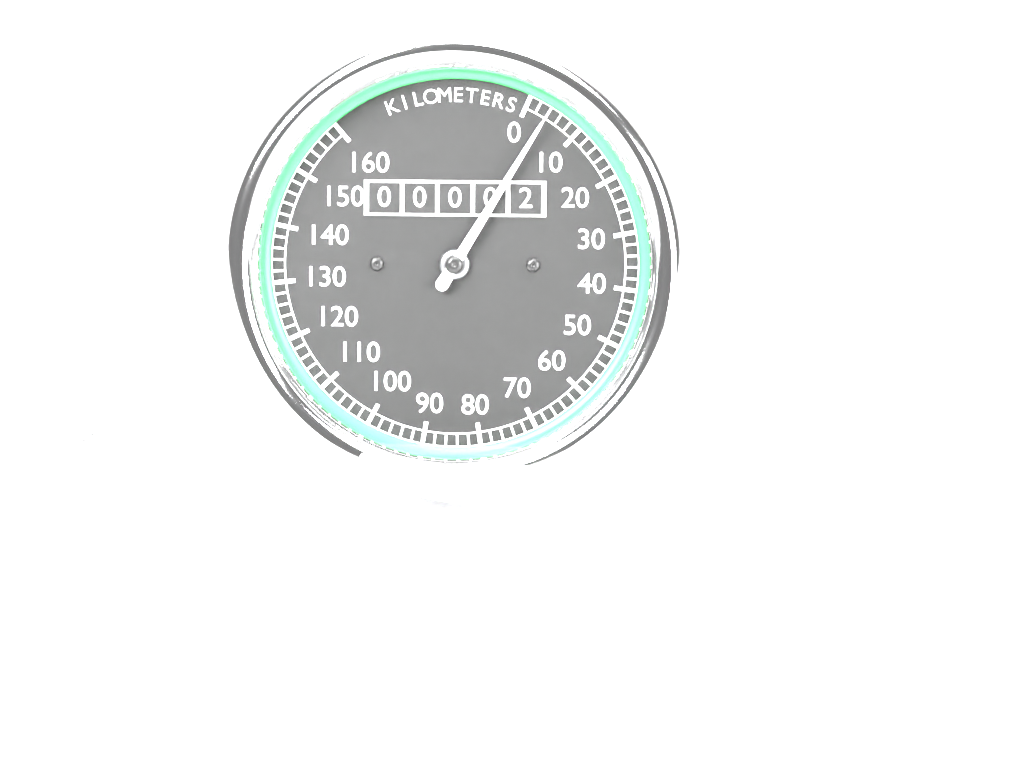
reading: 4 km/h
